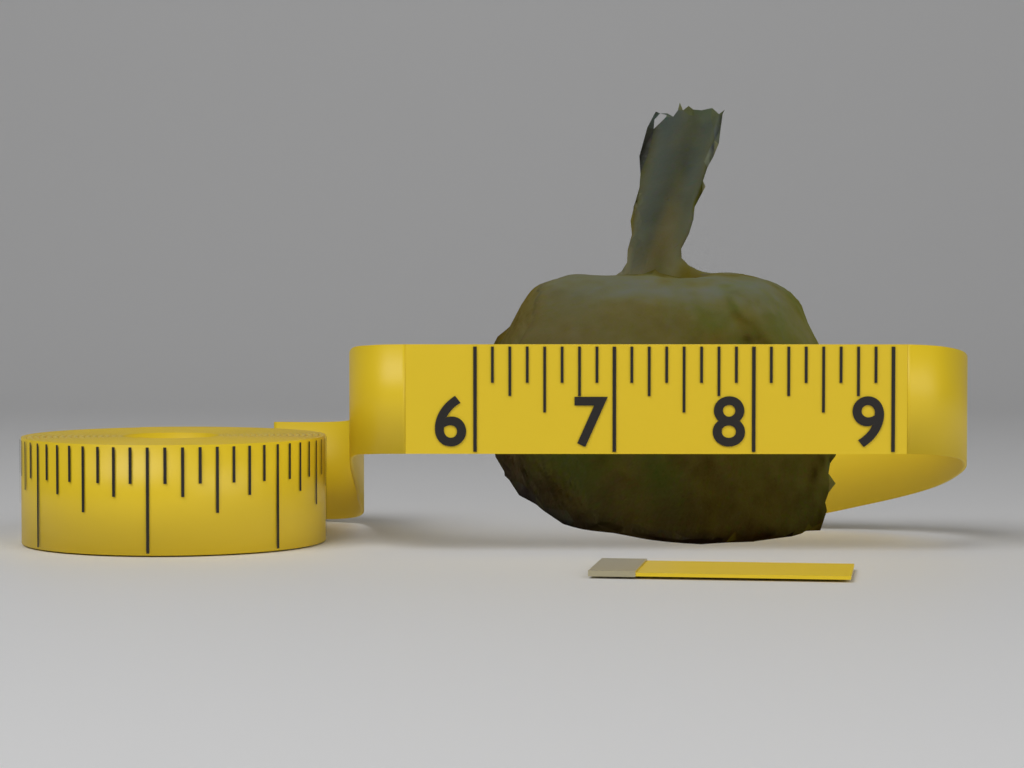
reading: 8.750 (no unit)
